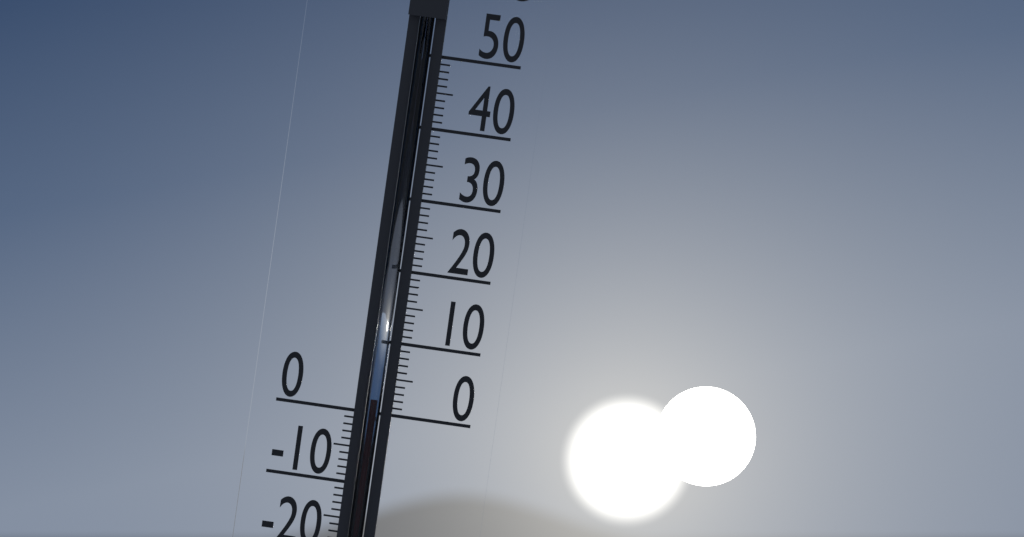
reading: 2 °C
